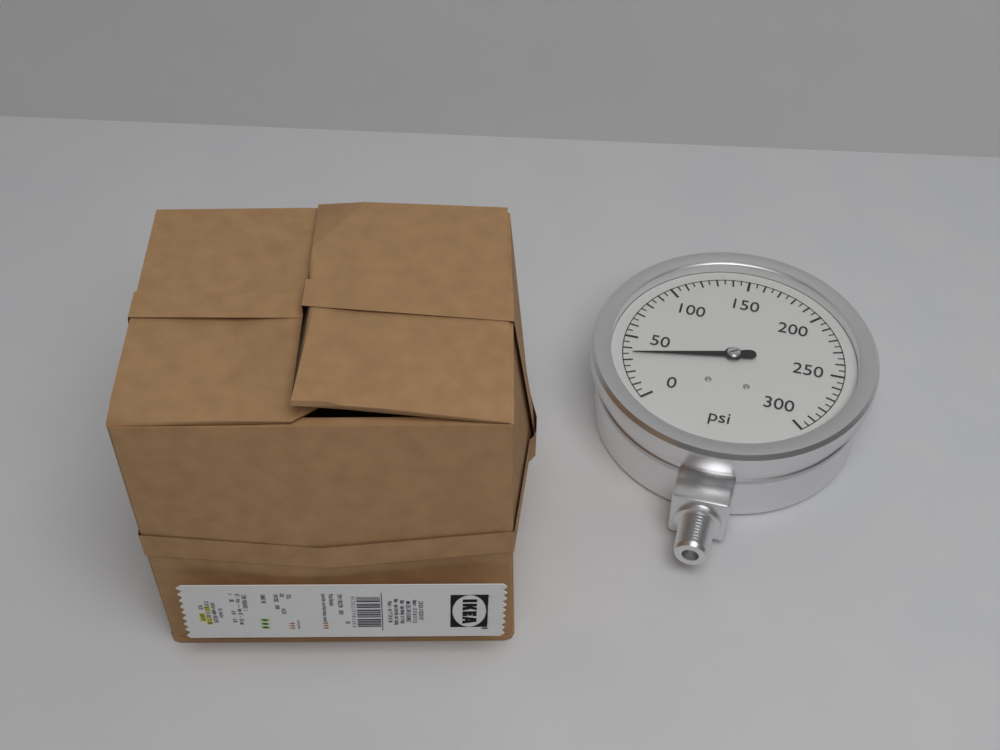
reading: 35 psi
